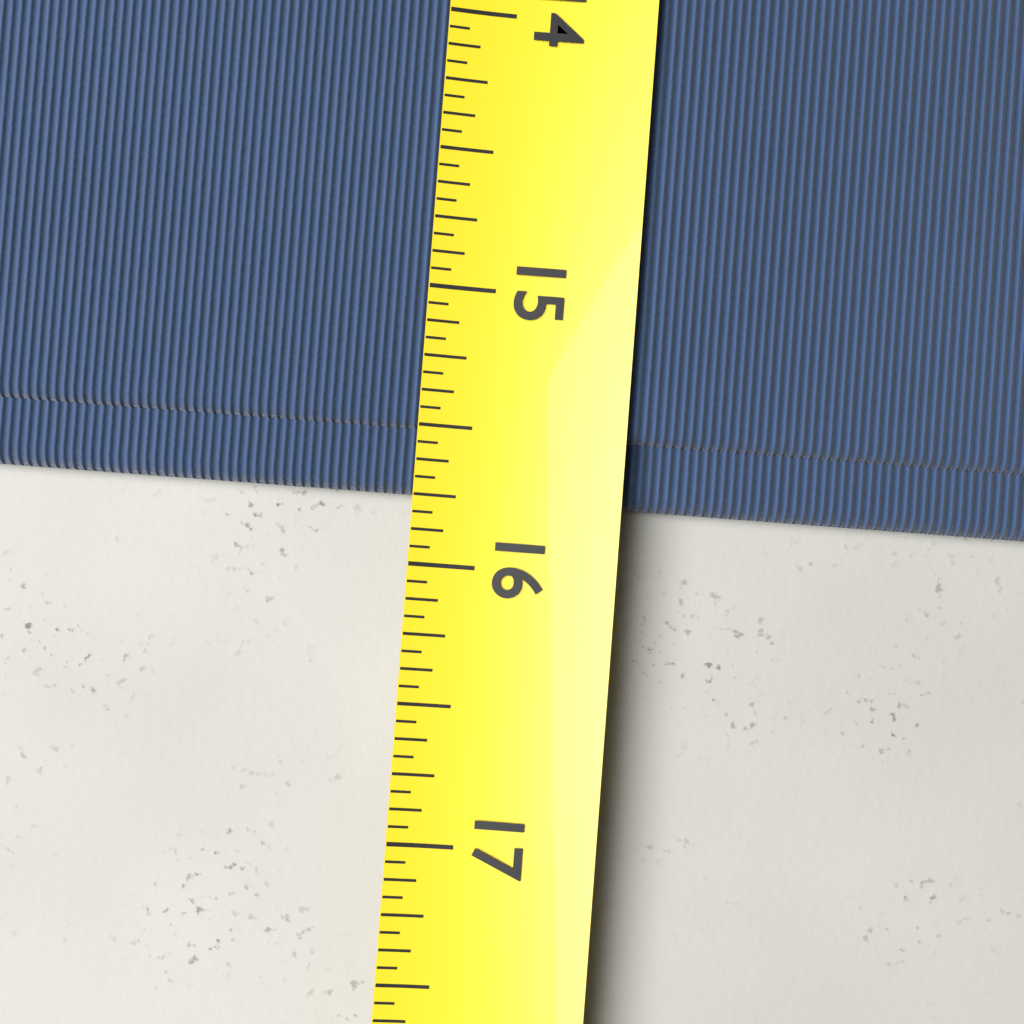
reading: 15.7500 (no unit)
